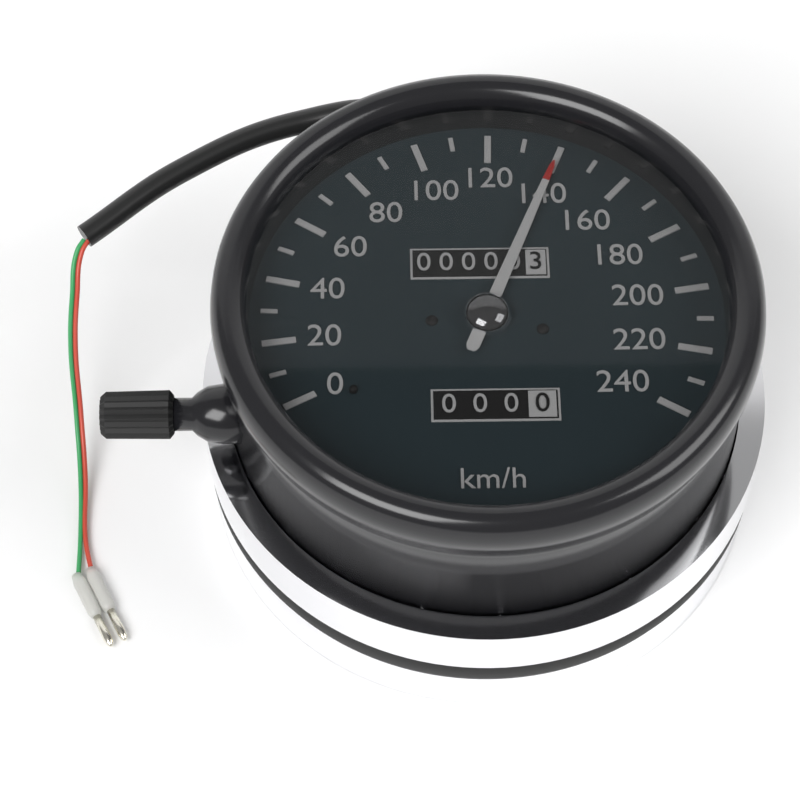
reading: 140 km/h
